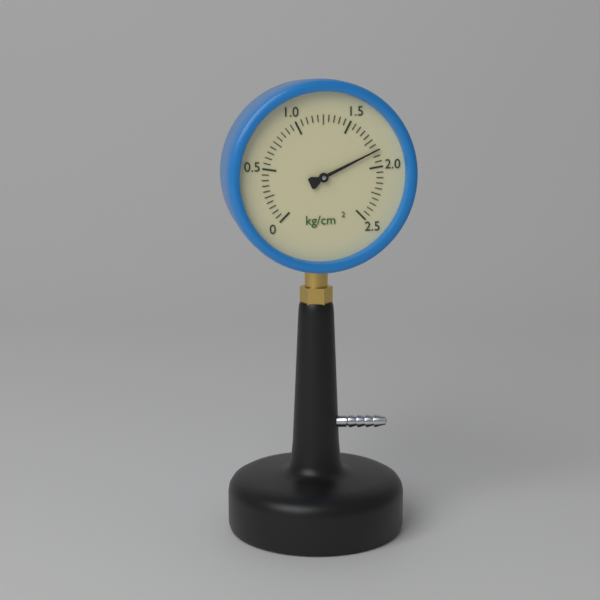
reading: 1.85 kg/cm²
